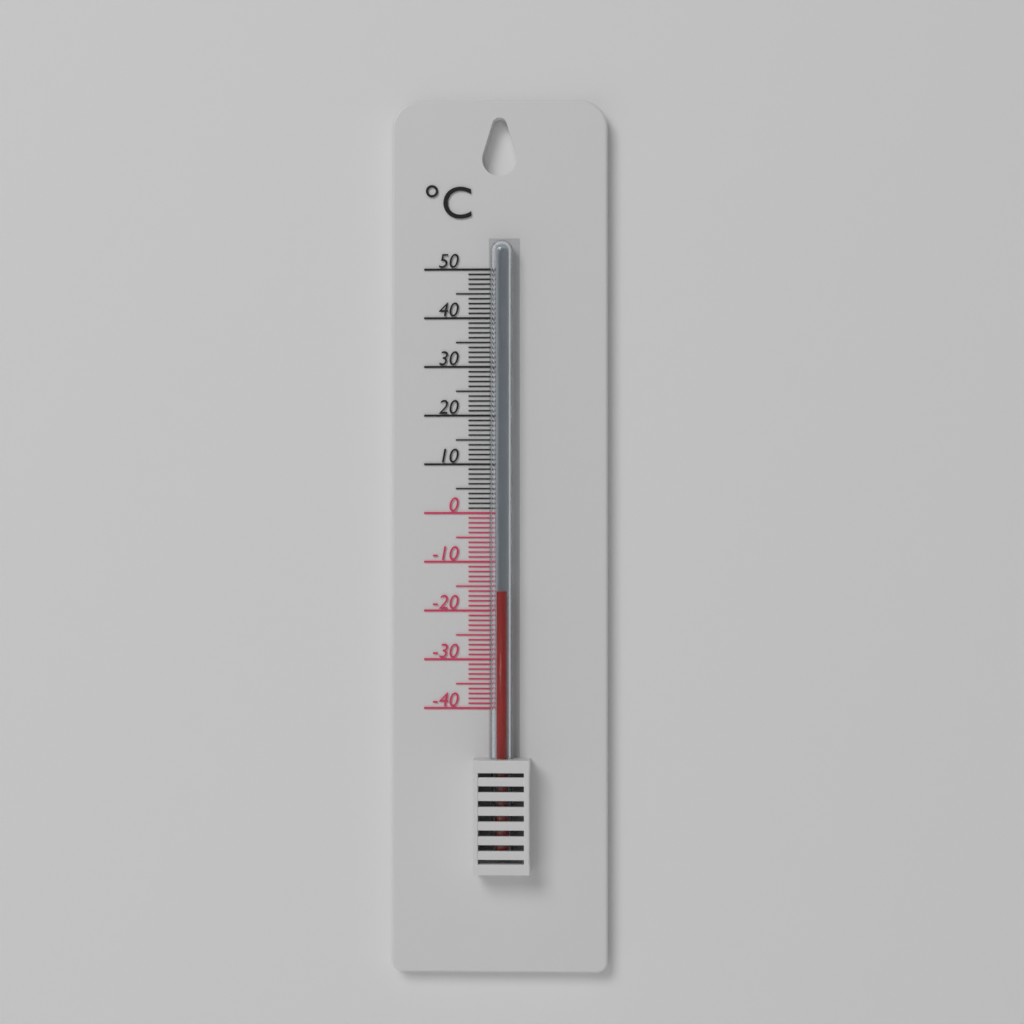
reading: -16 °C
